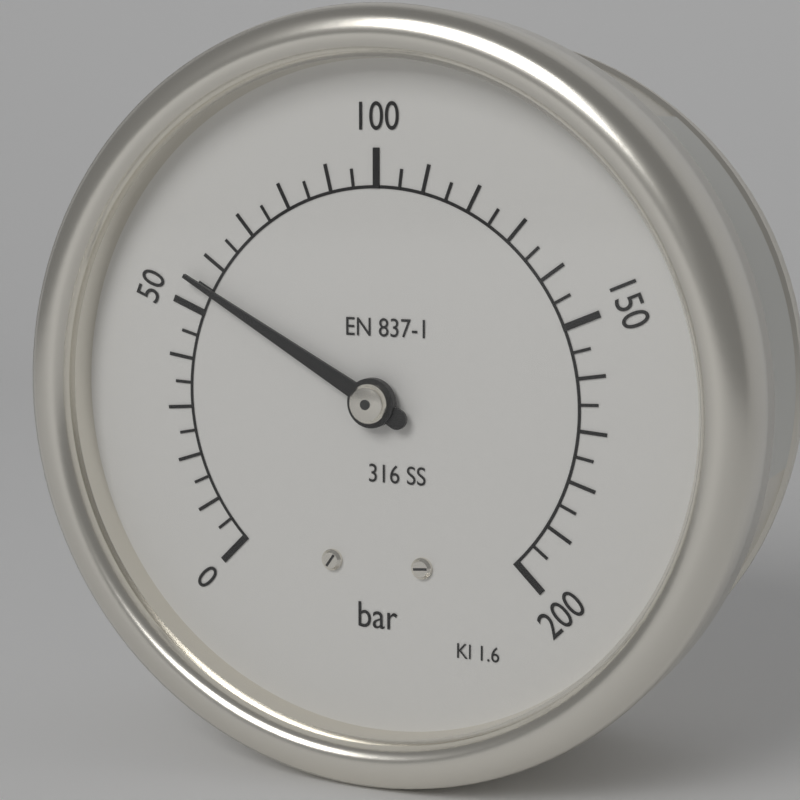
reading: 55 bar
